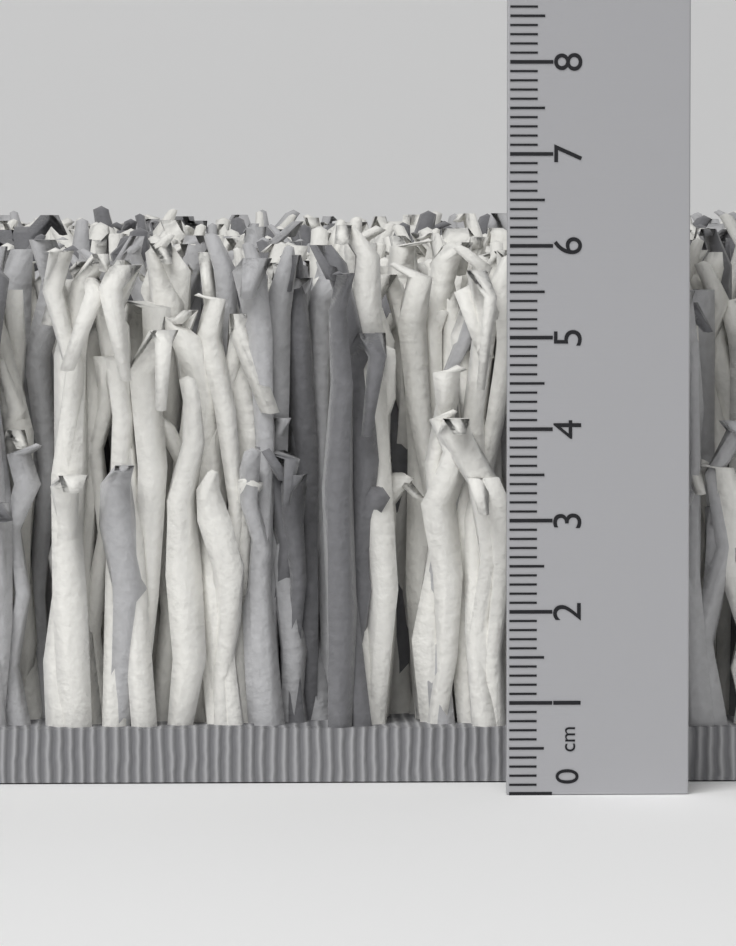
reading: 6.4 cm
